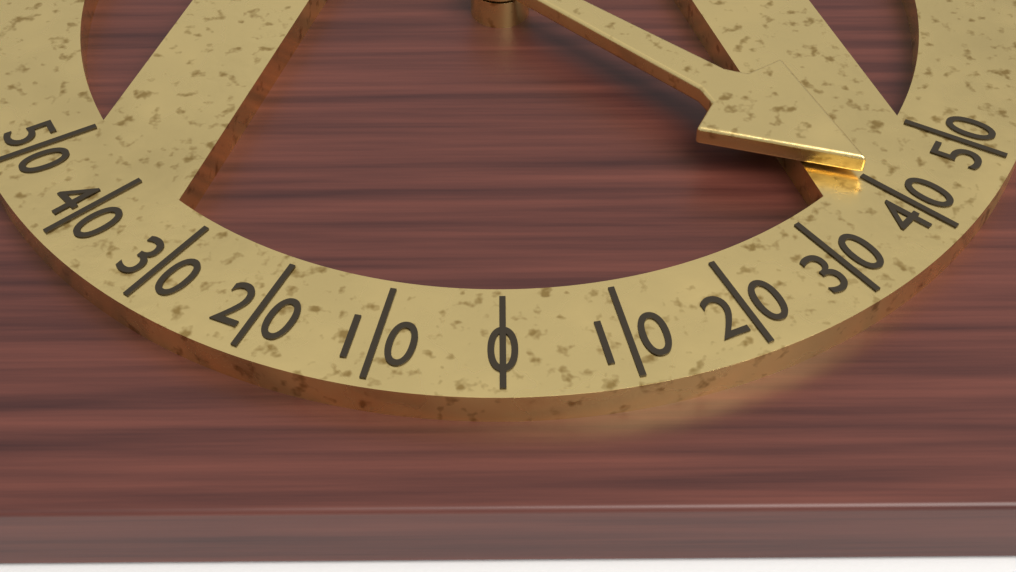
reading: 40 (no unit)
